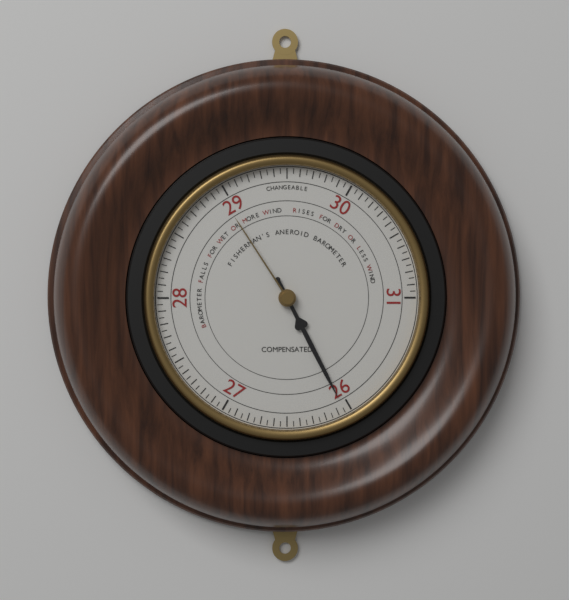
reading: 26.05 (no unit)
